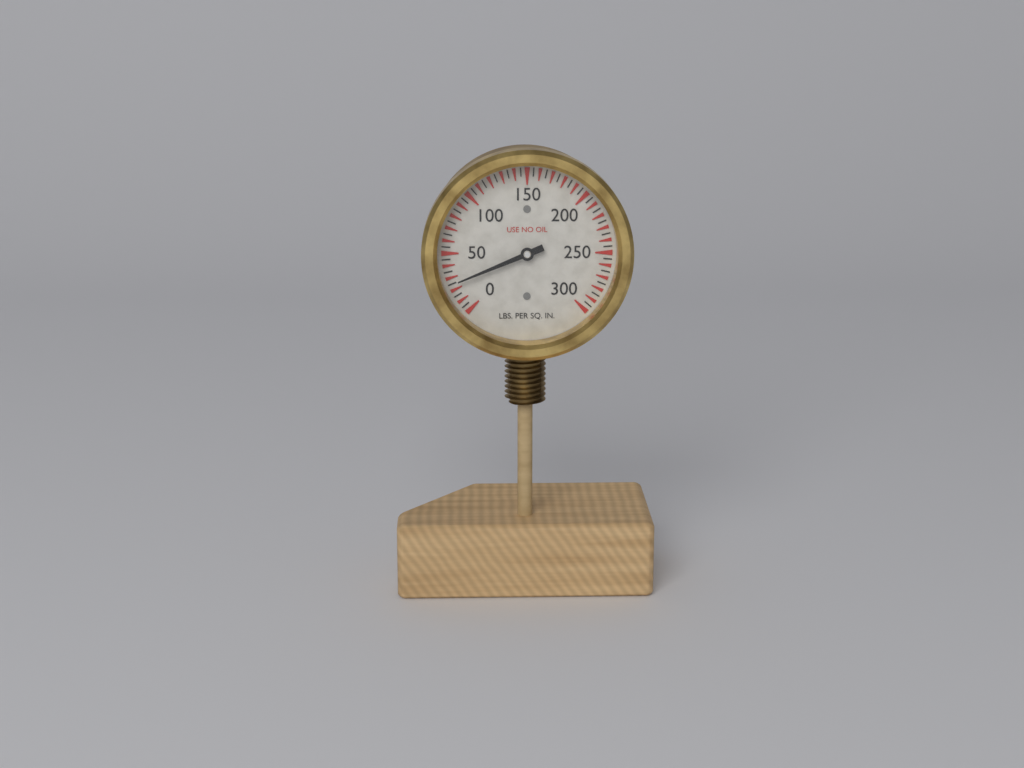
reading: 25 psi
